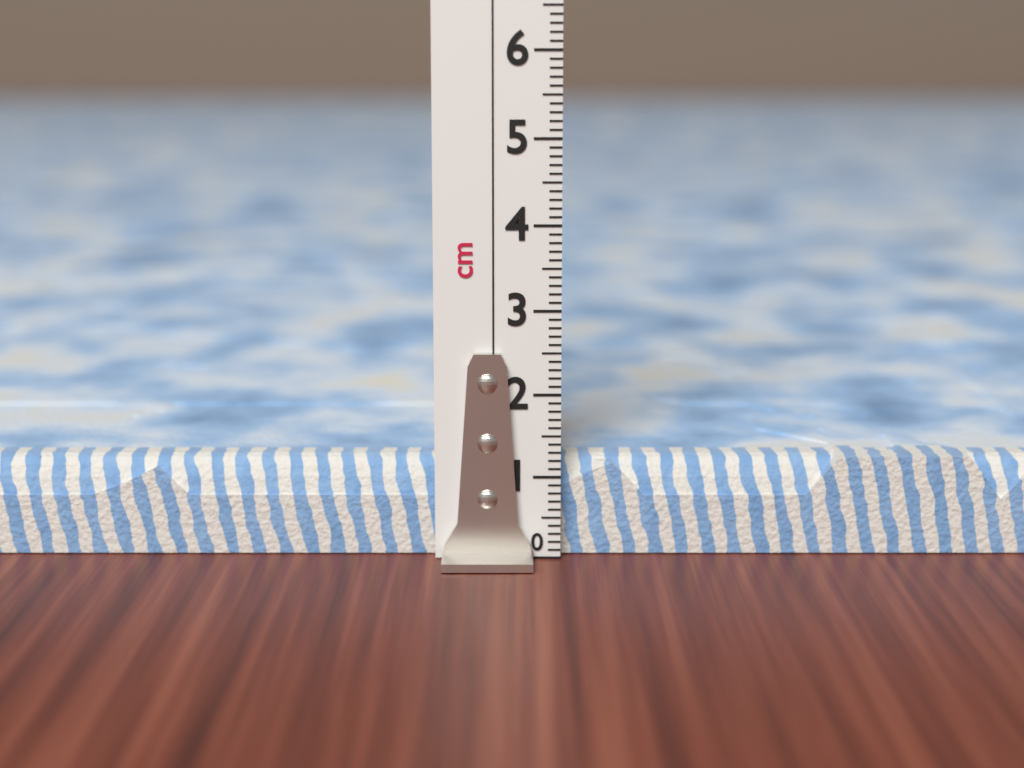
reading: 1.2 cm
